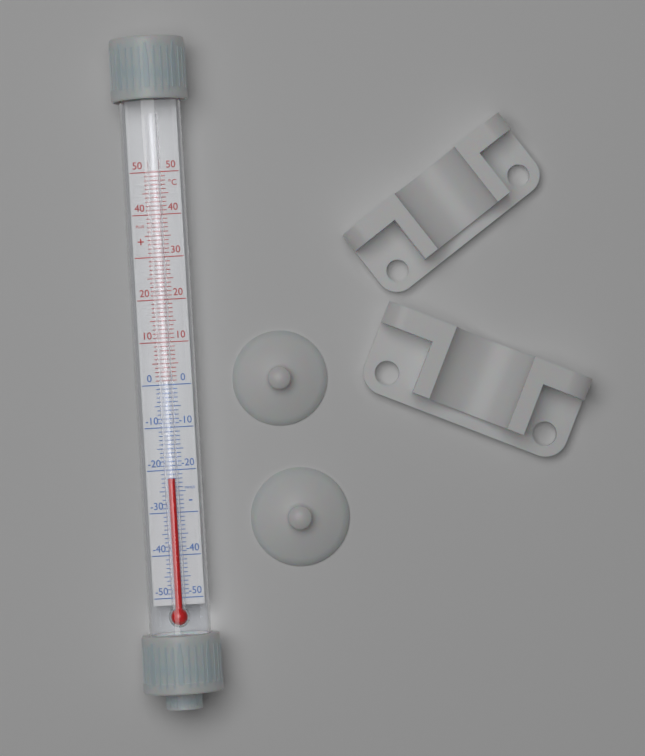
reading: -22 °C
